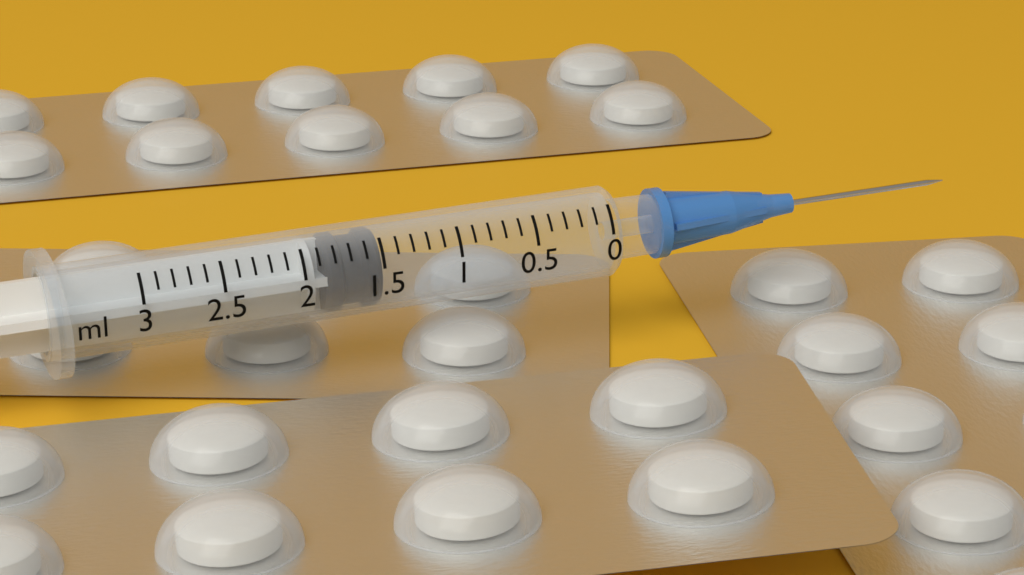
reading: 1.5 ml
